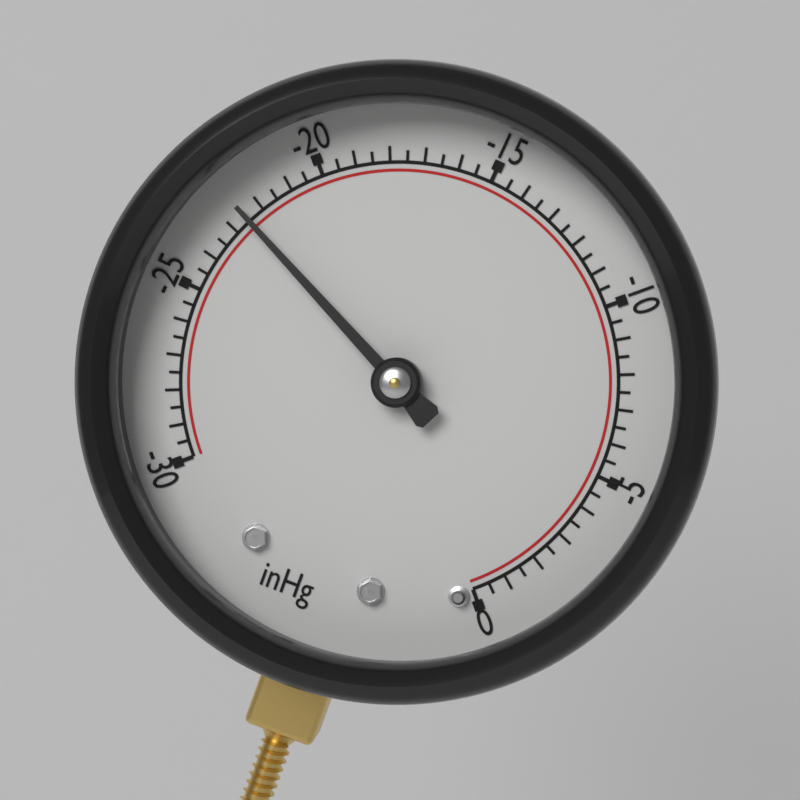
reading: -22.5 inHg
